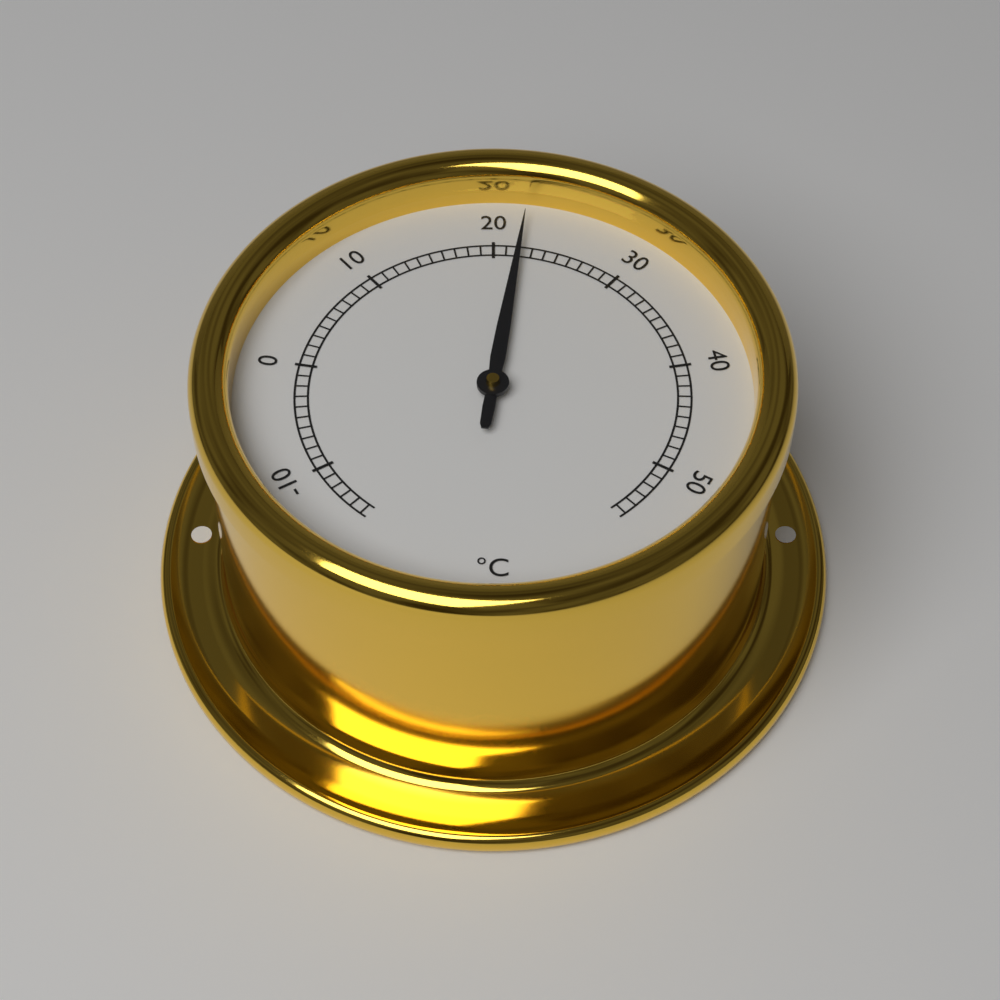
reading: 22 °C
